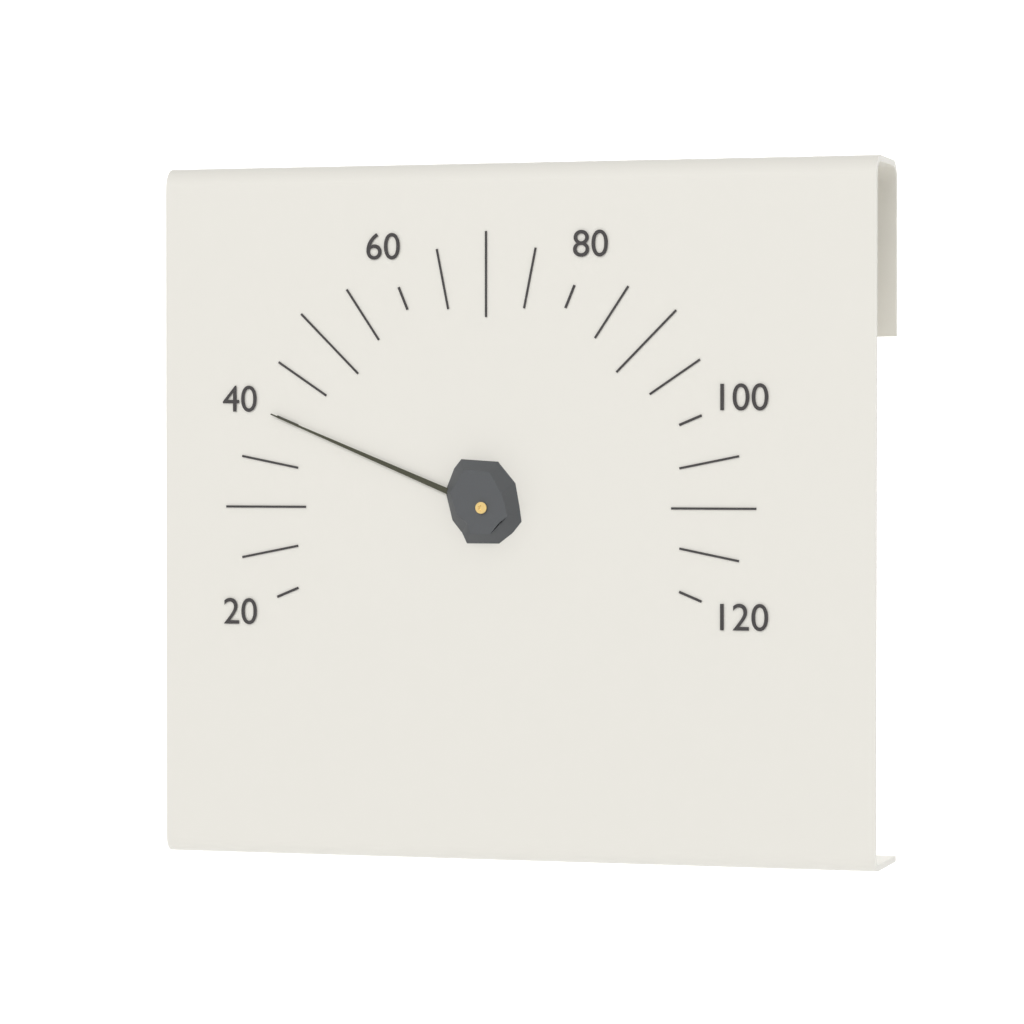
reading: 40 (no unit)
